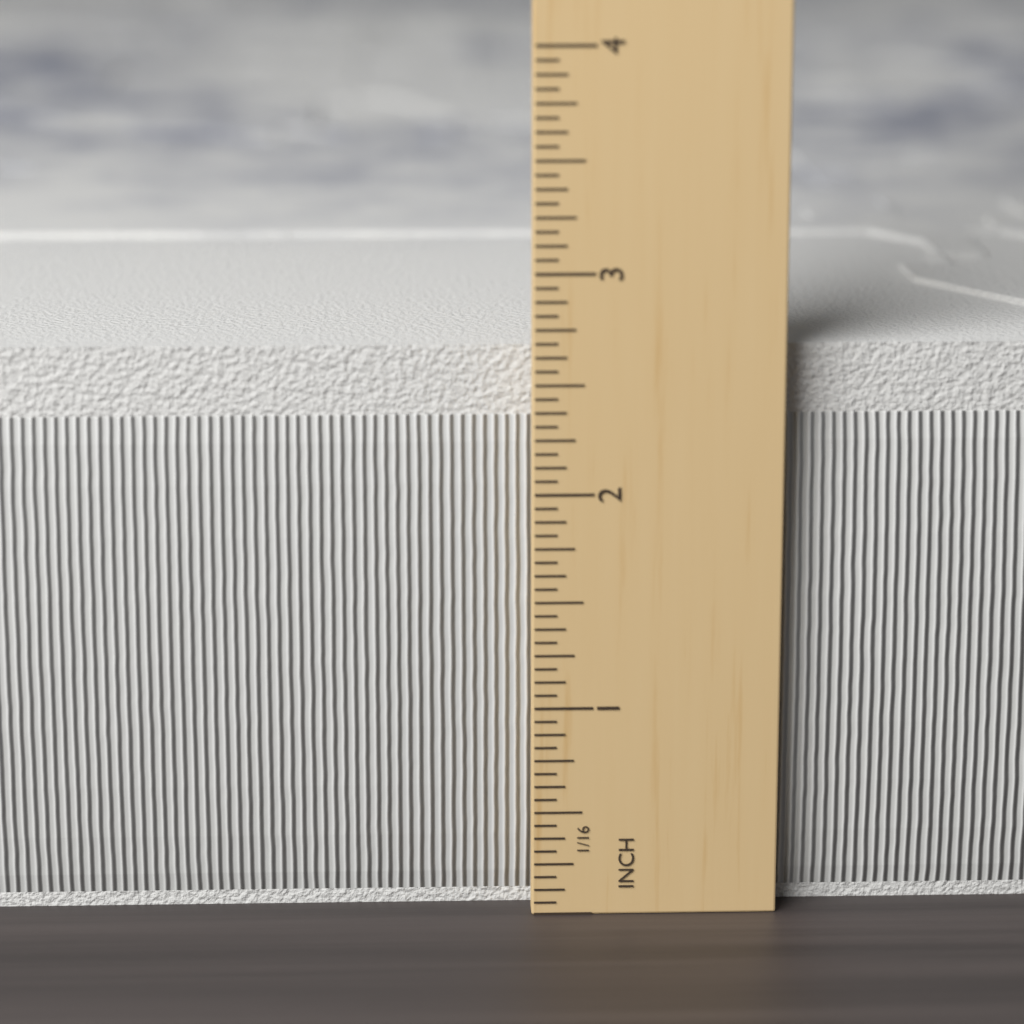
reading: 2.6875 in
